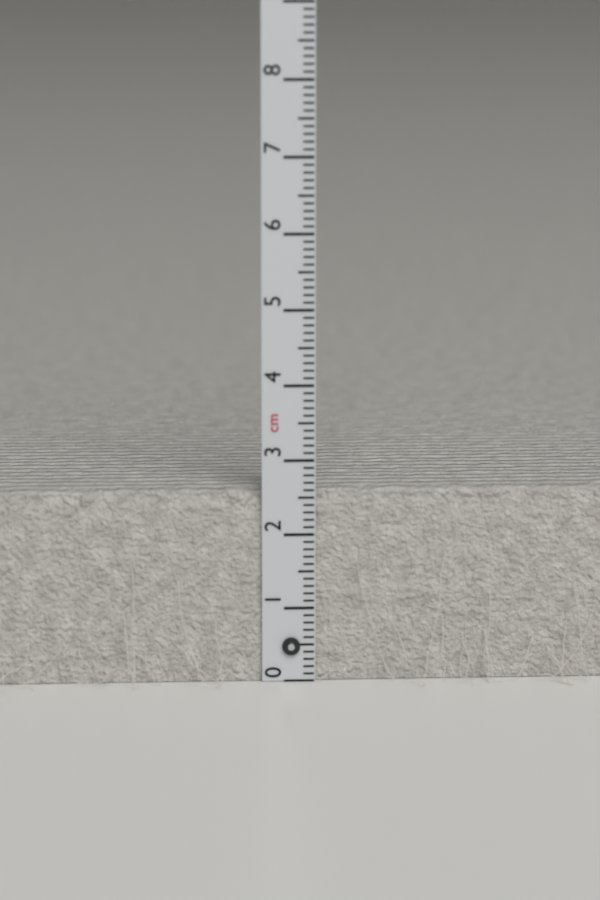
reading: 2.6 cm
